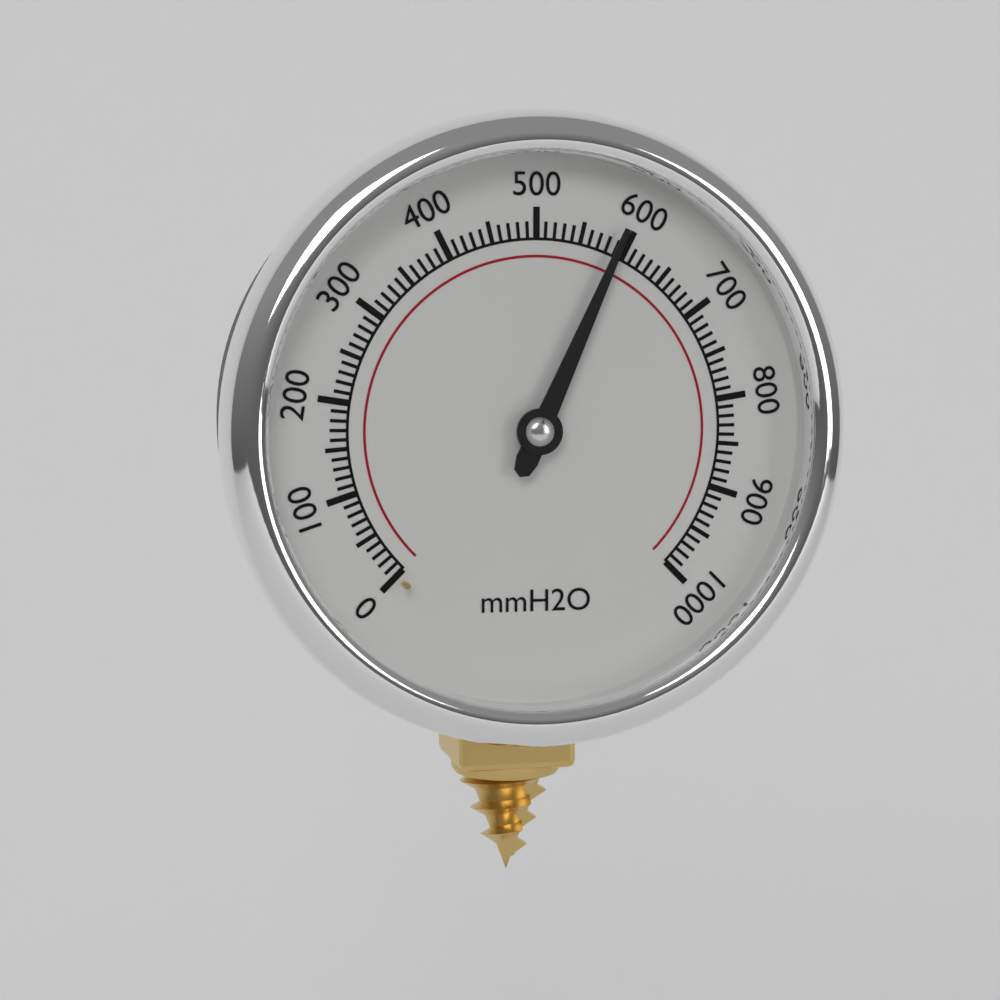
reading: 590 mmH2O
